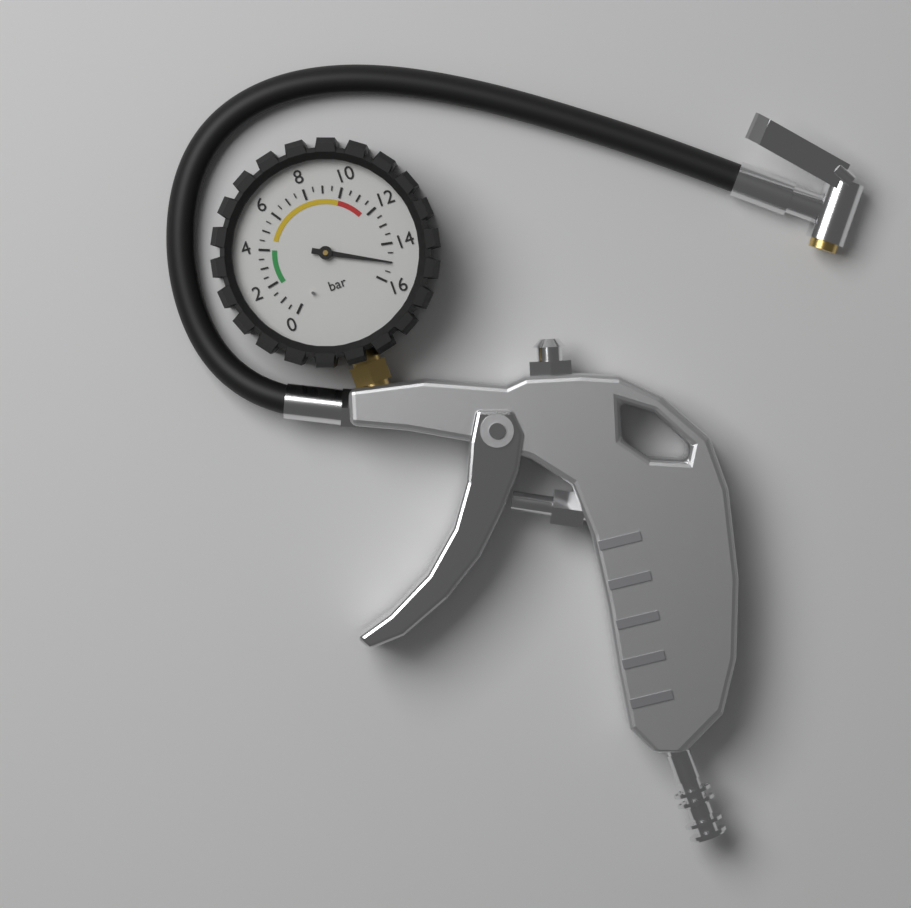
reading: 15.0 bar
